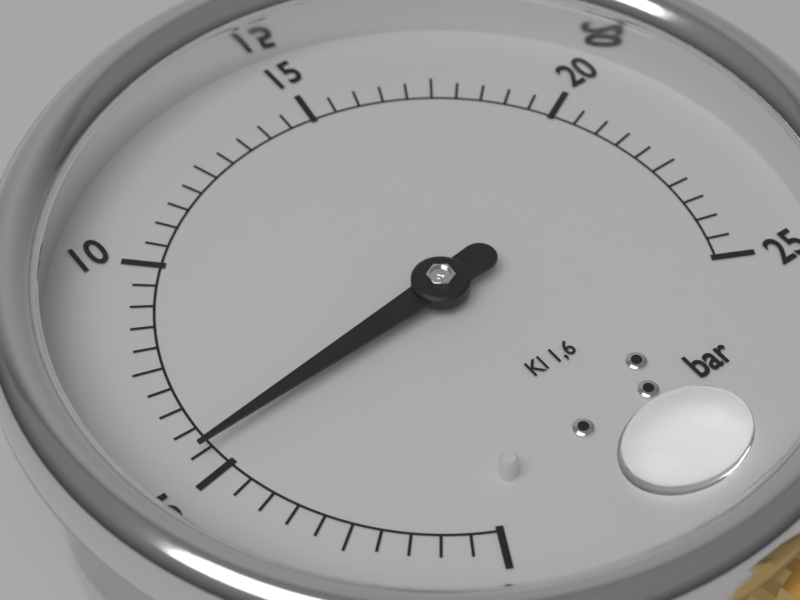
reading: 5.5 bar
